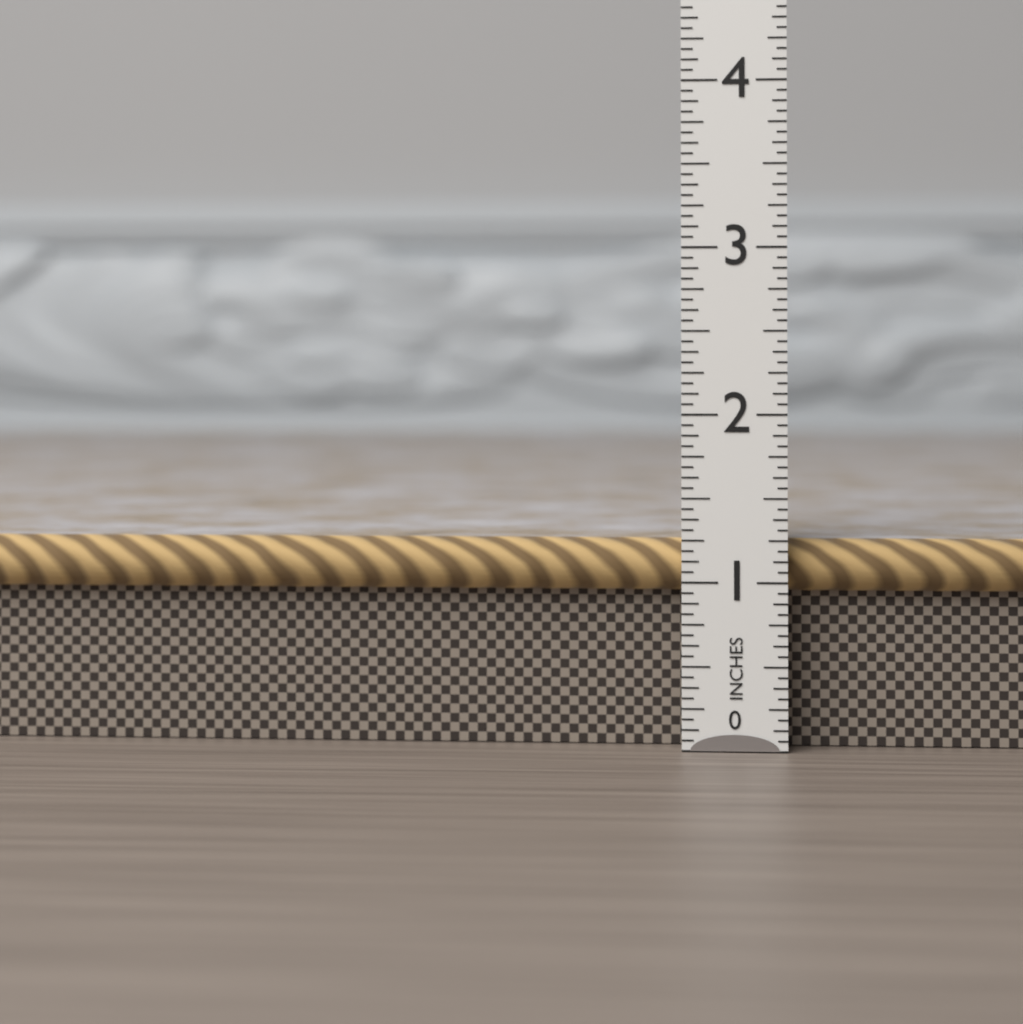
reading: 1.2500 in
